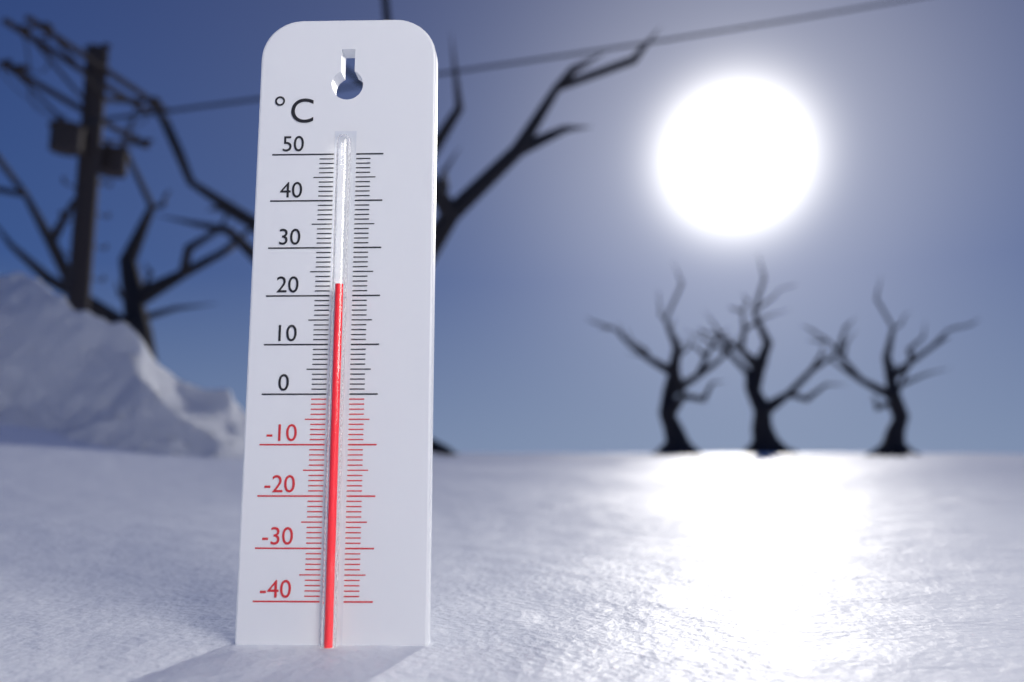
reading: 22 °C
